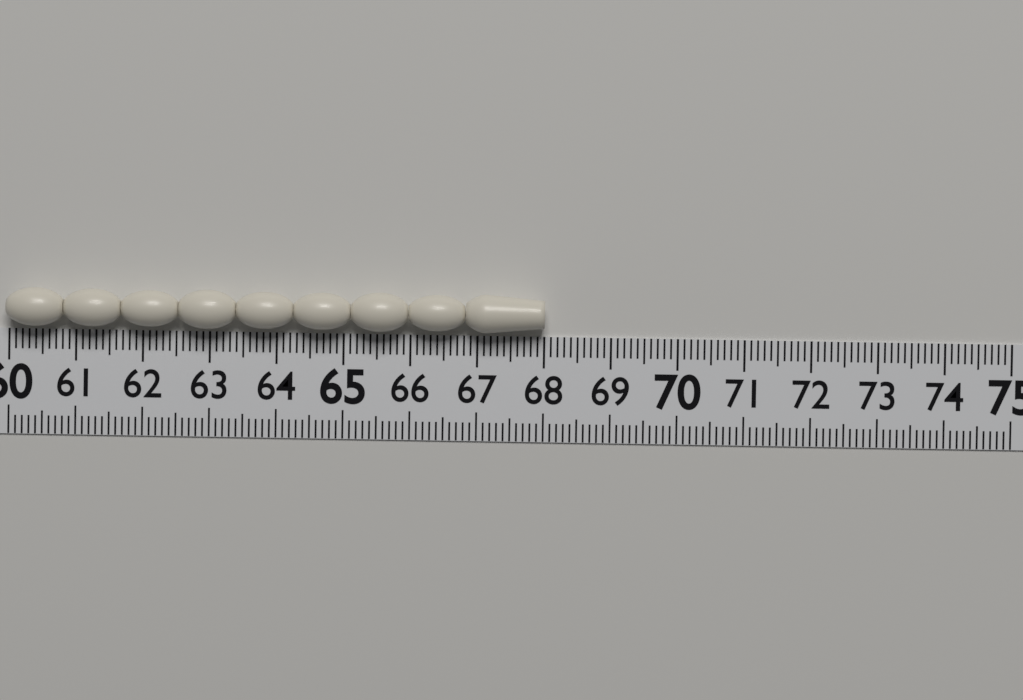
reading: 68.0 (no unit)
